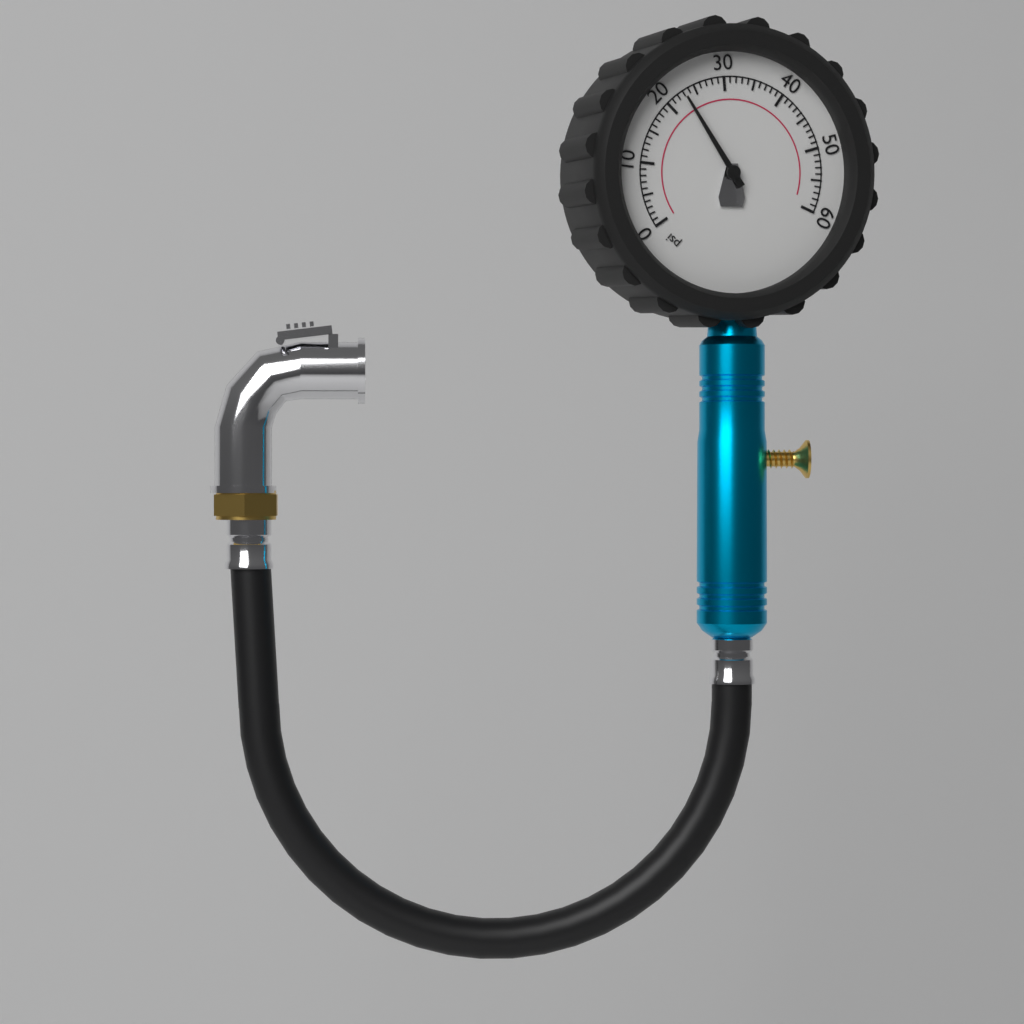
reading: 23 psi
